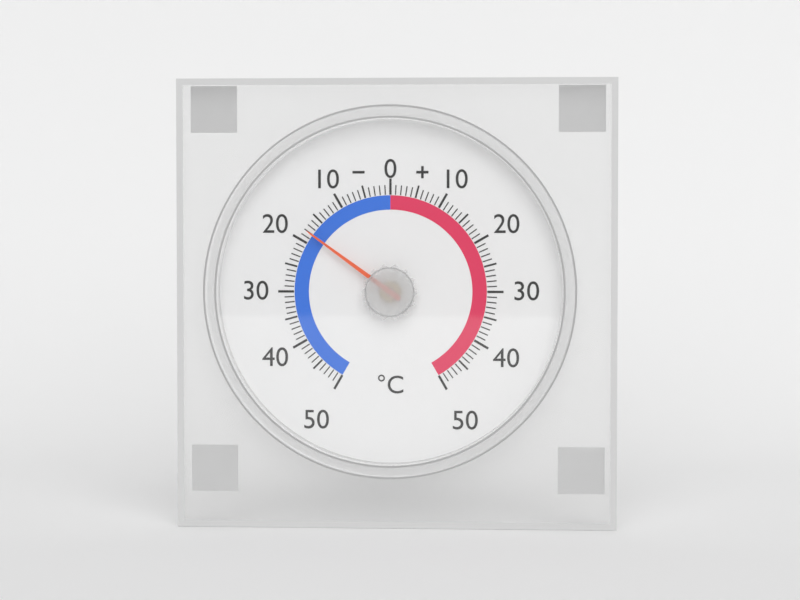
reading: -18 °C
